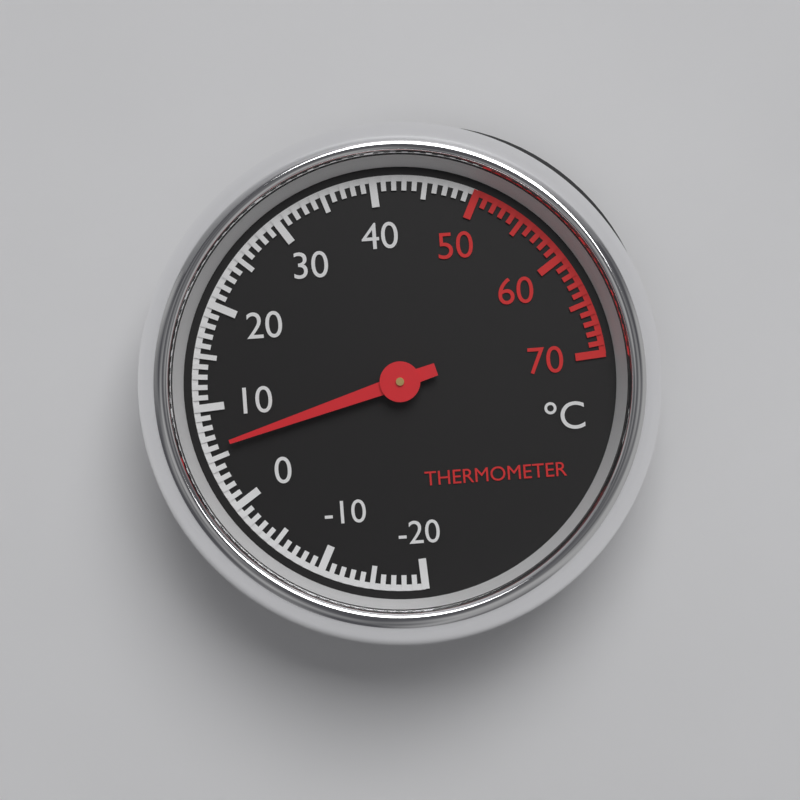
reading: 6 °C
